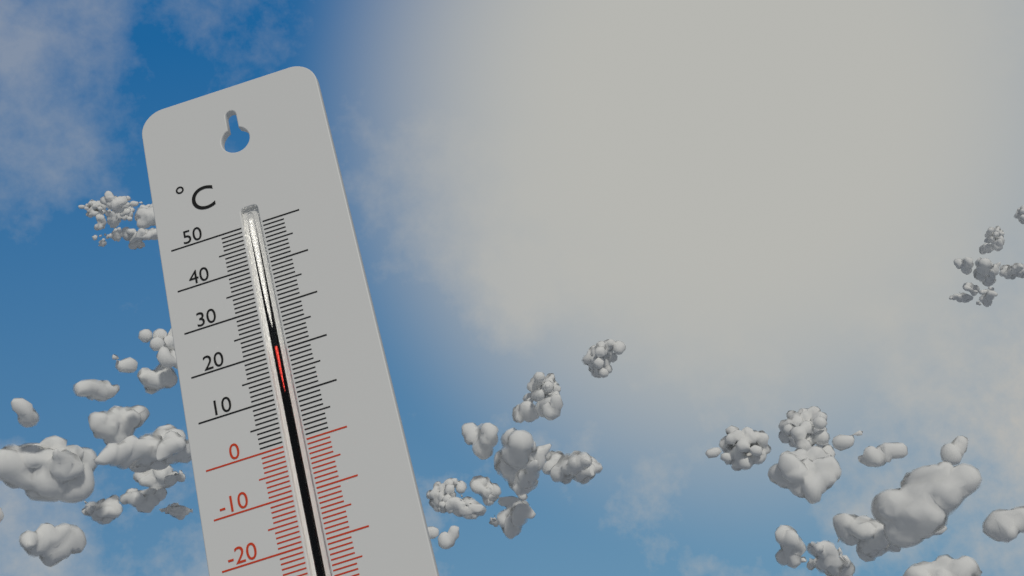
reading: 21 °C
